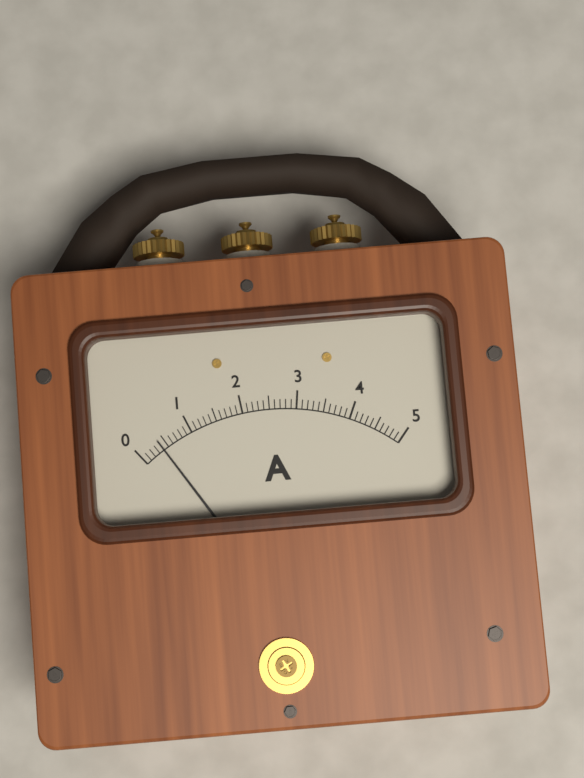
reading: 0.4 A
